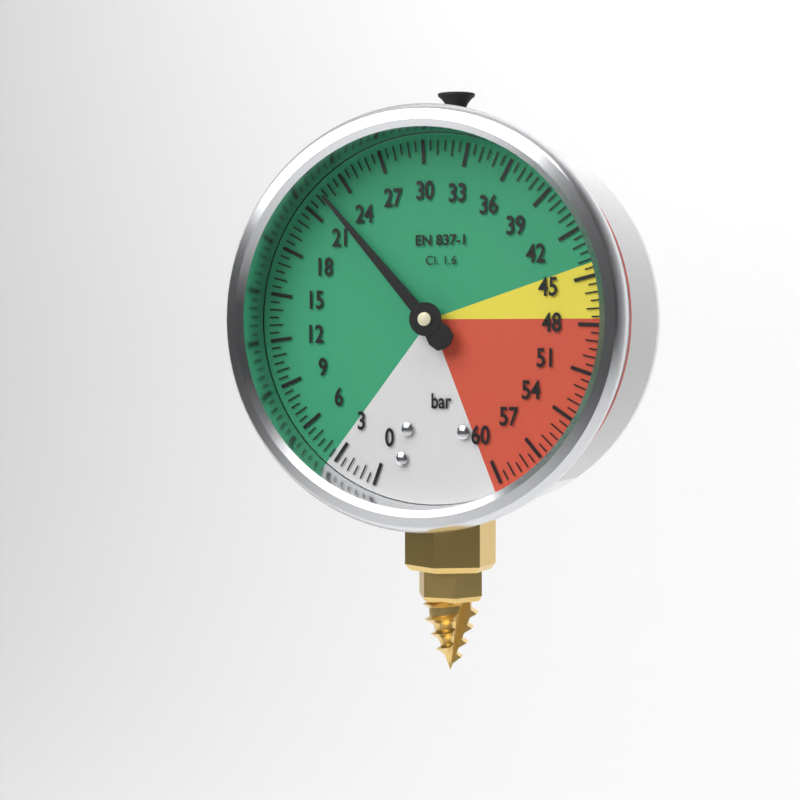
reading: 22.5 bar
